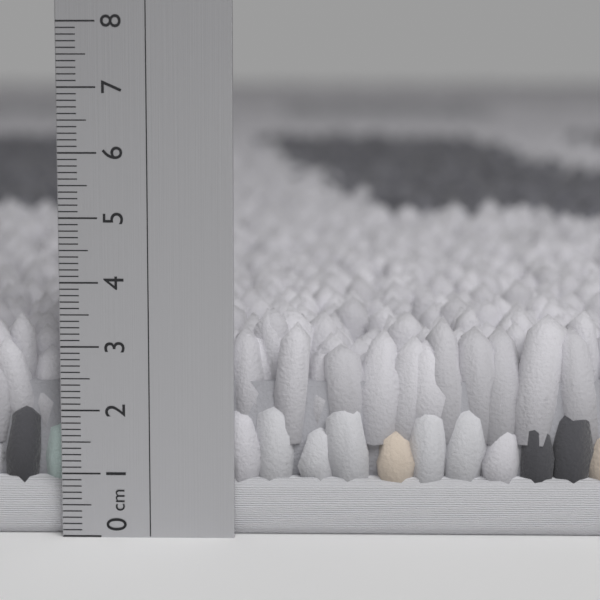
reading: 3.5 cm
